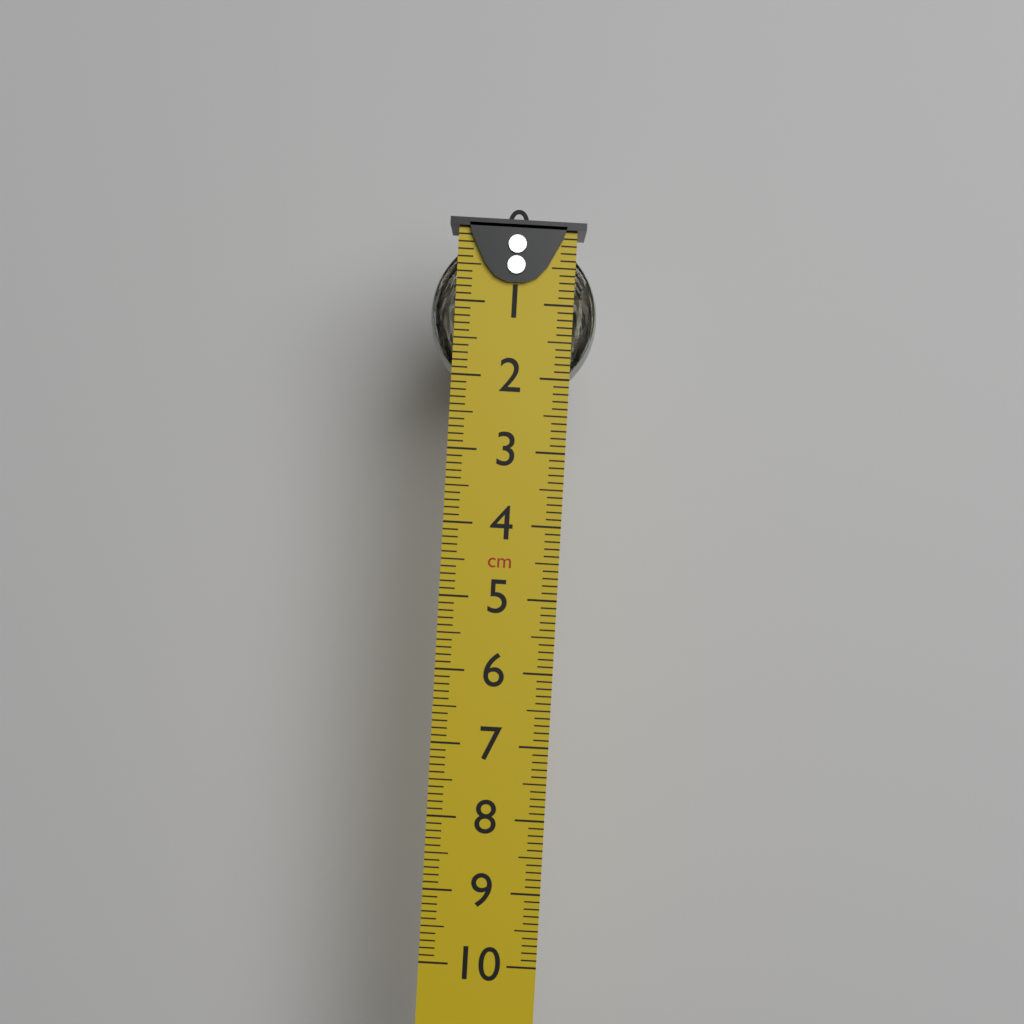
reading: 2.3 cm
